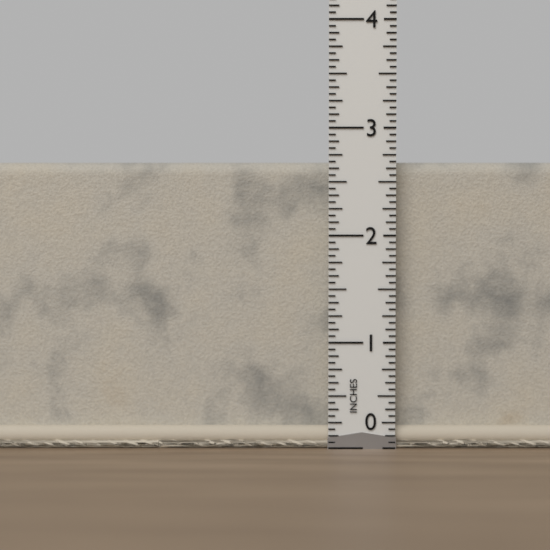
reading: 2.6875 in
